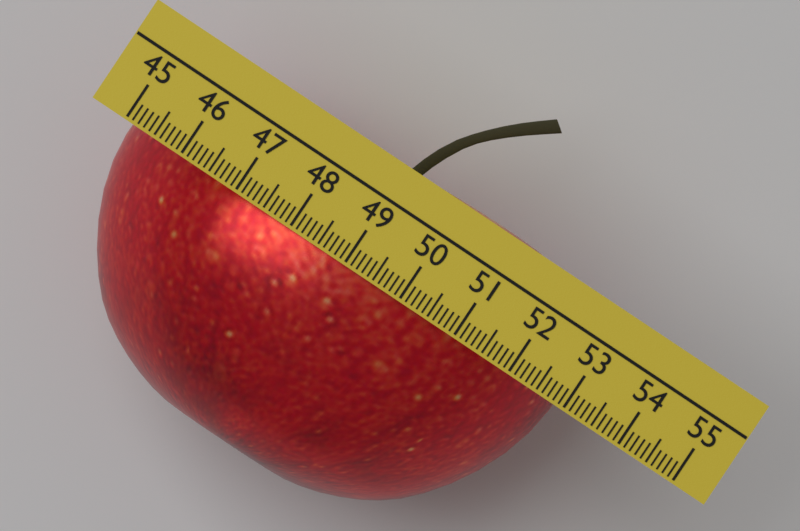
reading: 52.9 (no unit)
